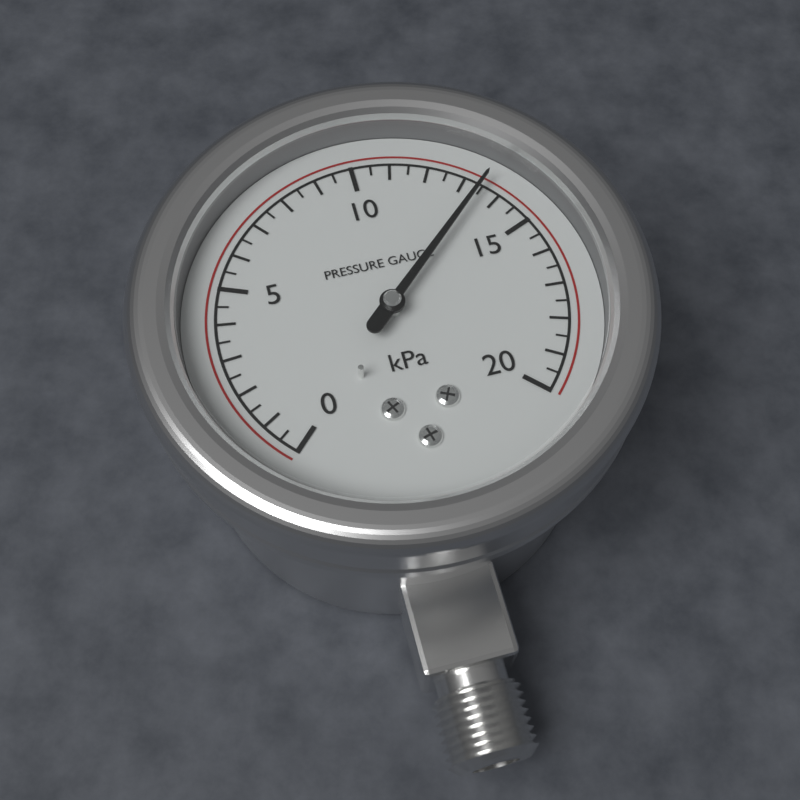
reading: 13.5 kPa
